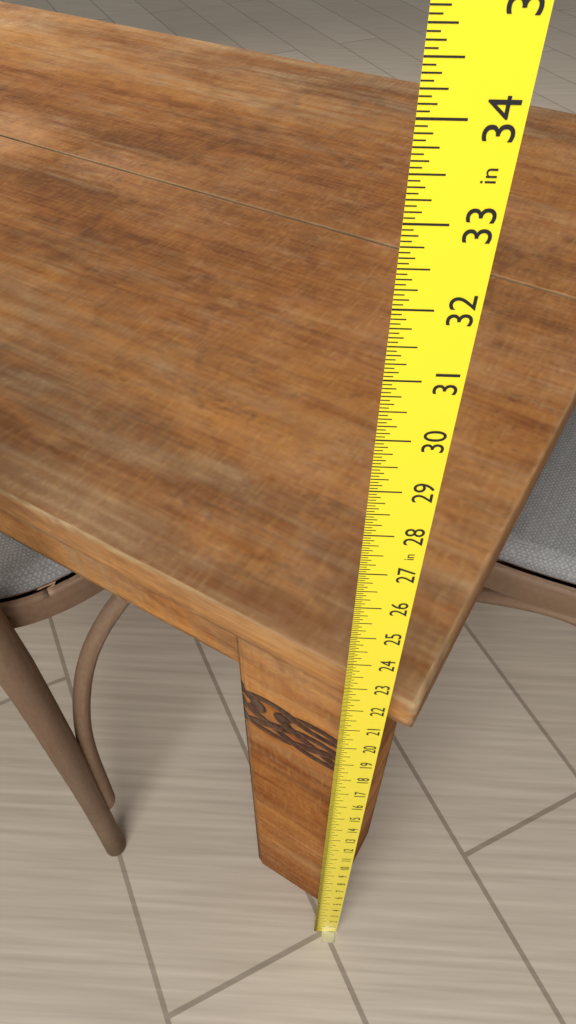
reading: 22.0625 in
